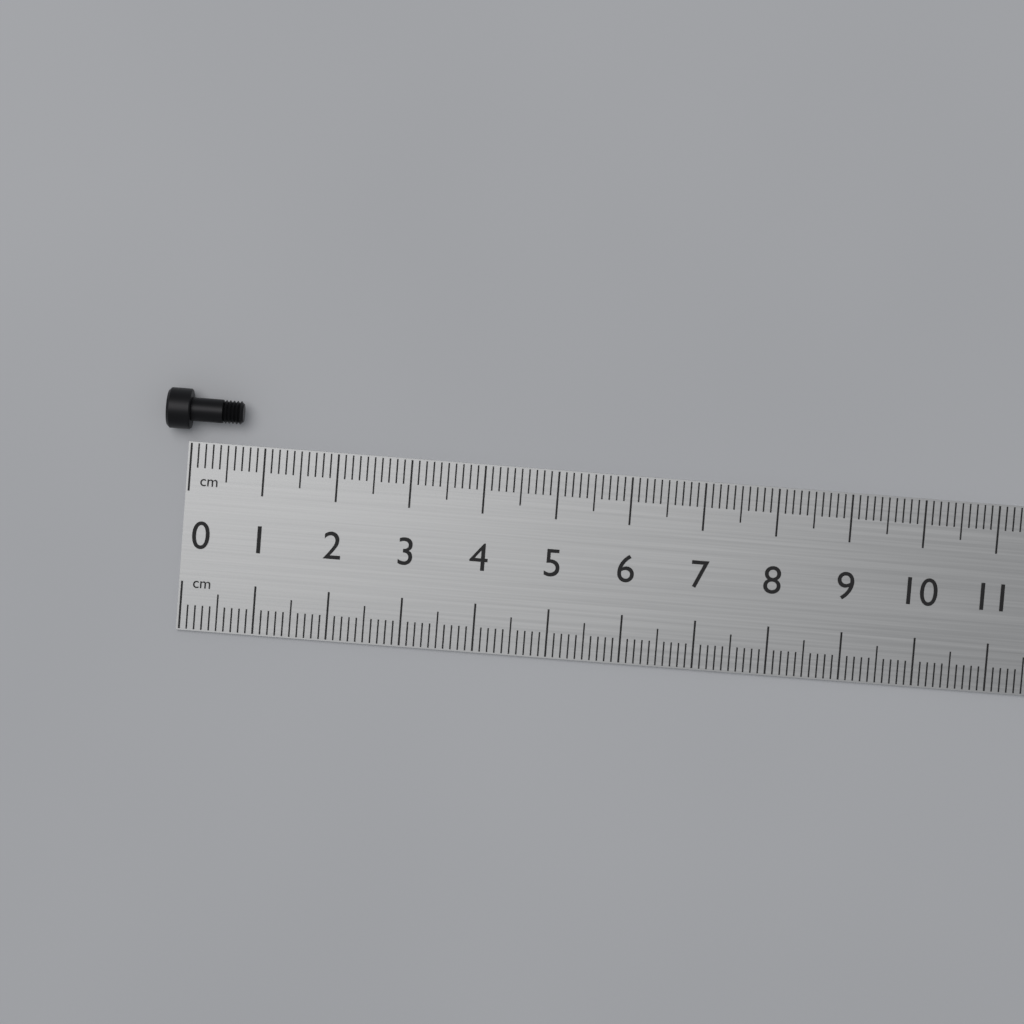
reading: 0.7 cm
